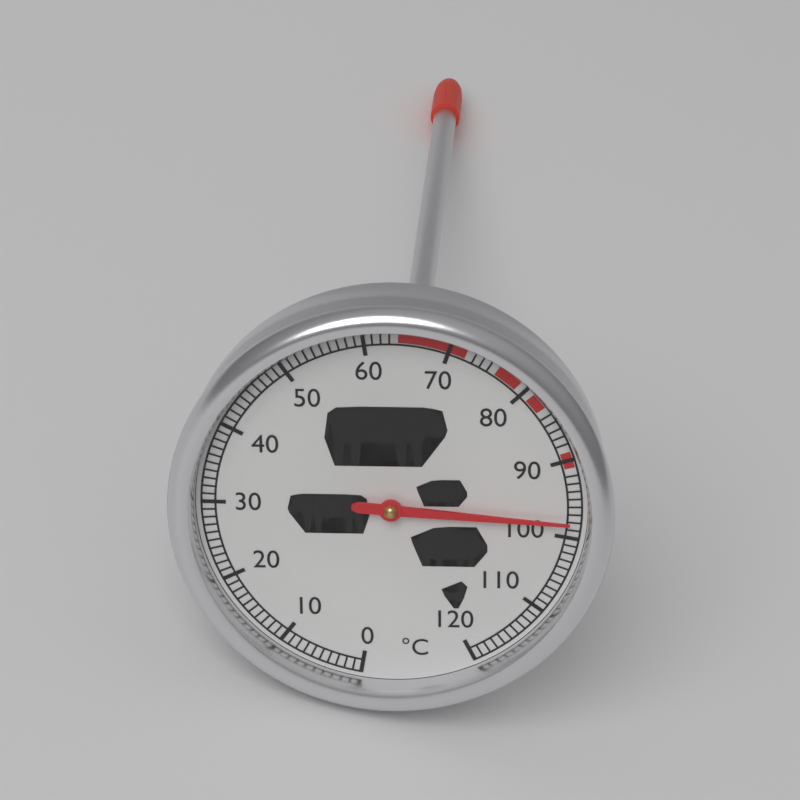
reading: 98 °C
